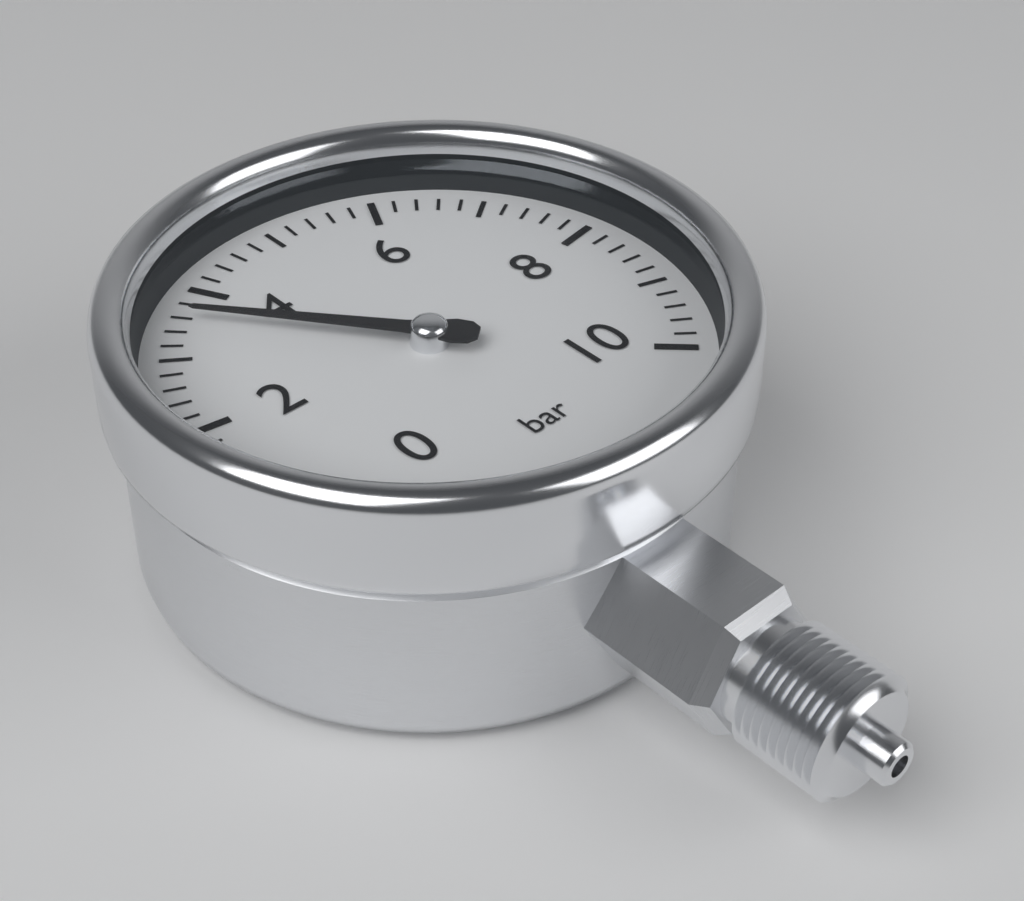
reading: 3.6 bar
